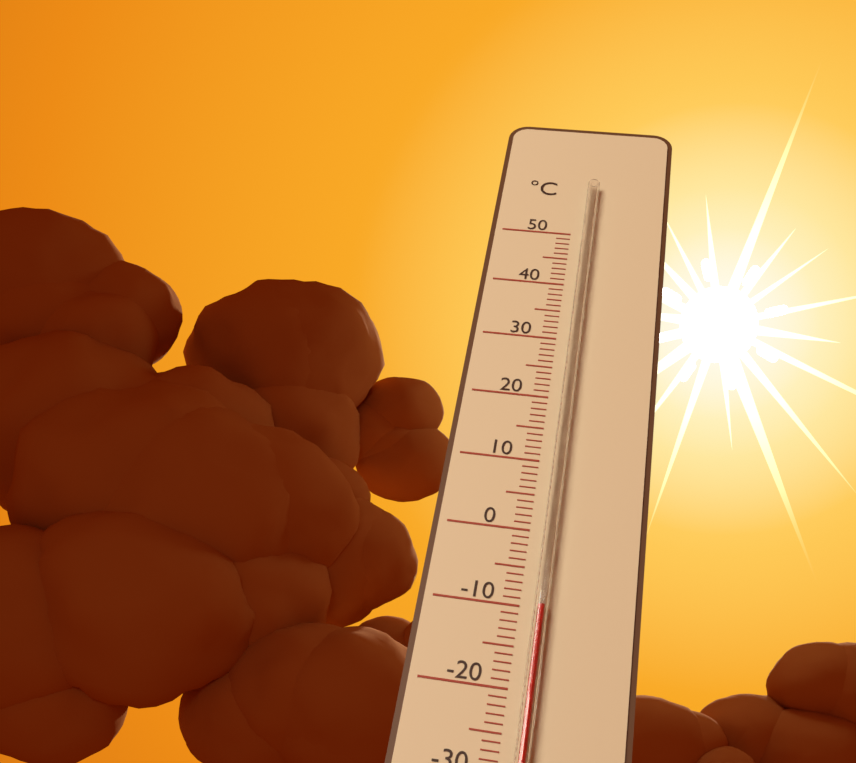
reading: -10 °C
